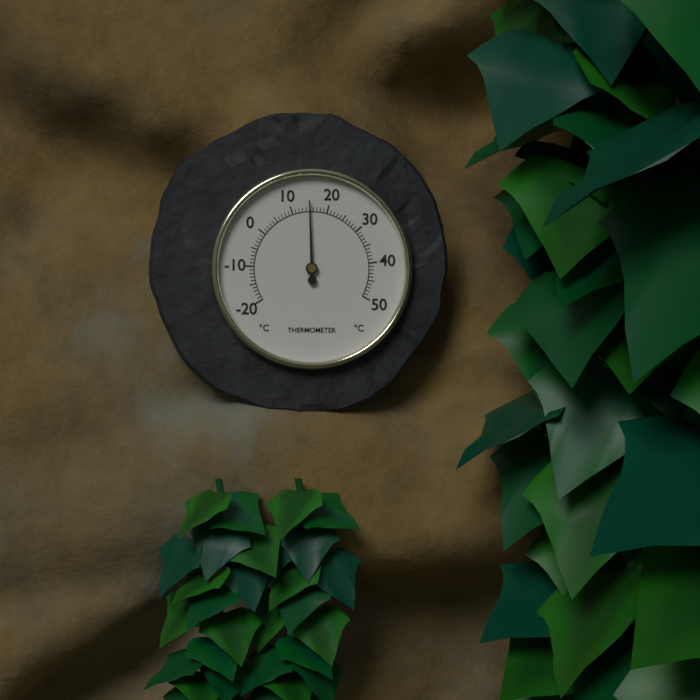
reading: 15 °C
